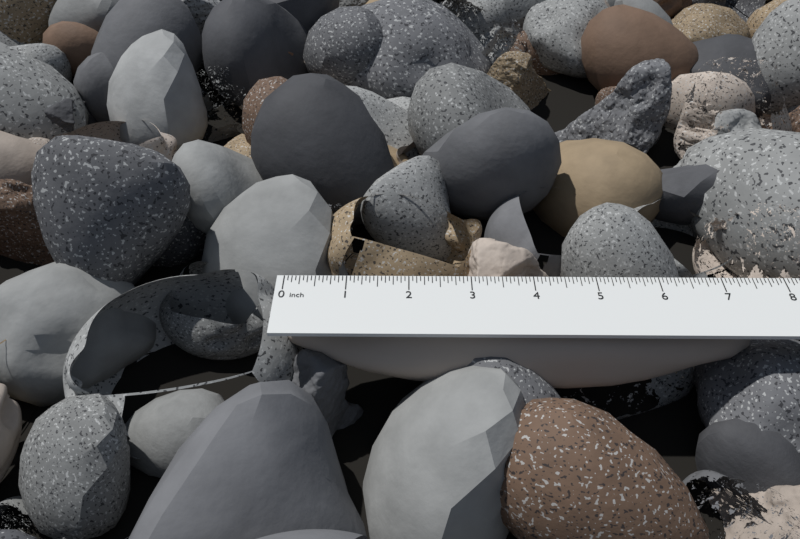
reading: 7.5000 in
